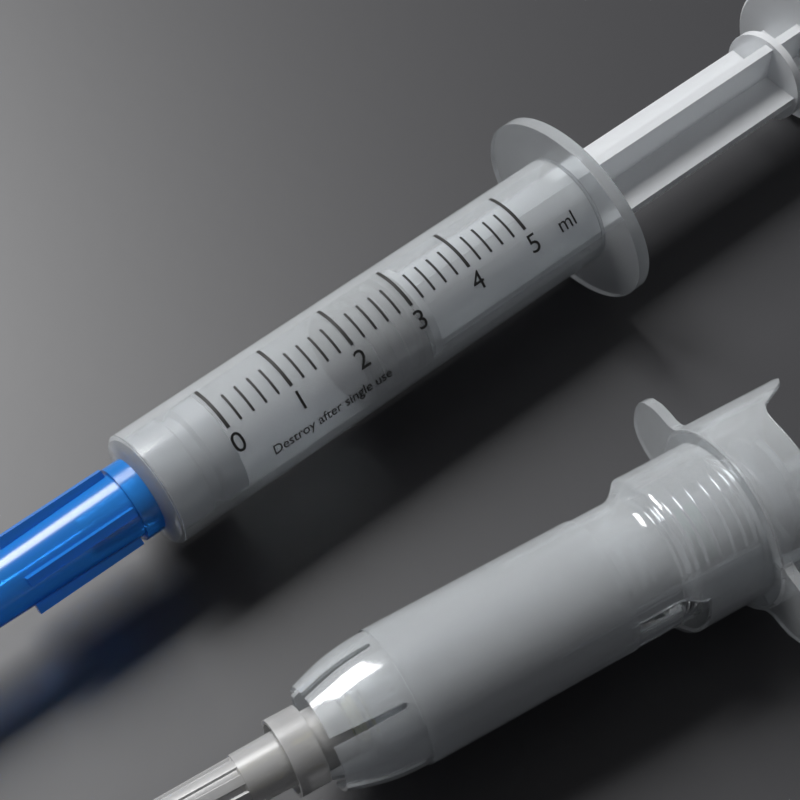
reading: 2.0 ml
